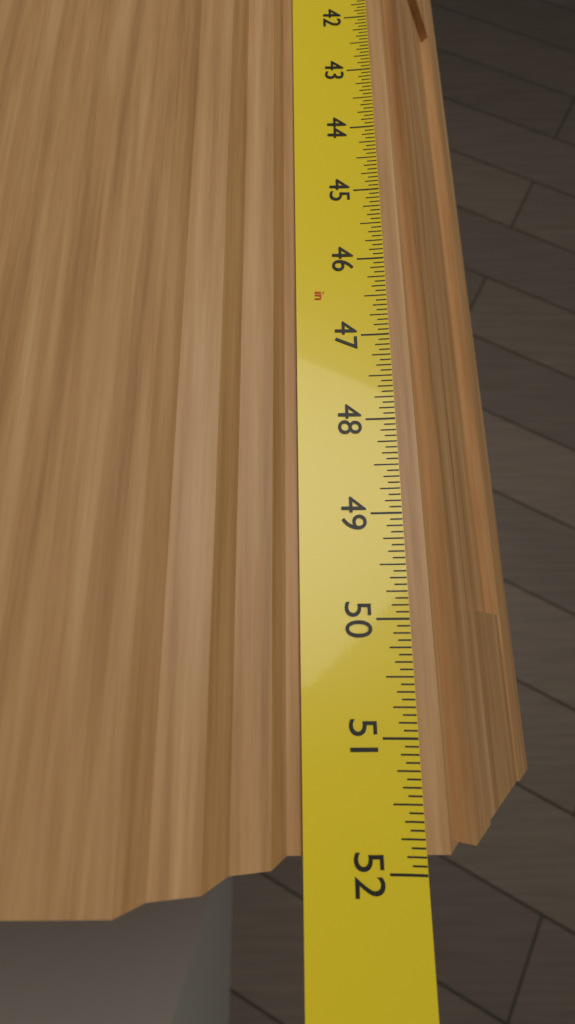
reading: 51.8750 in
